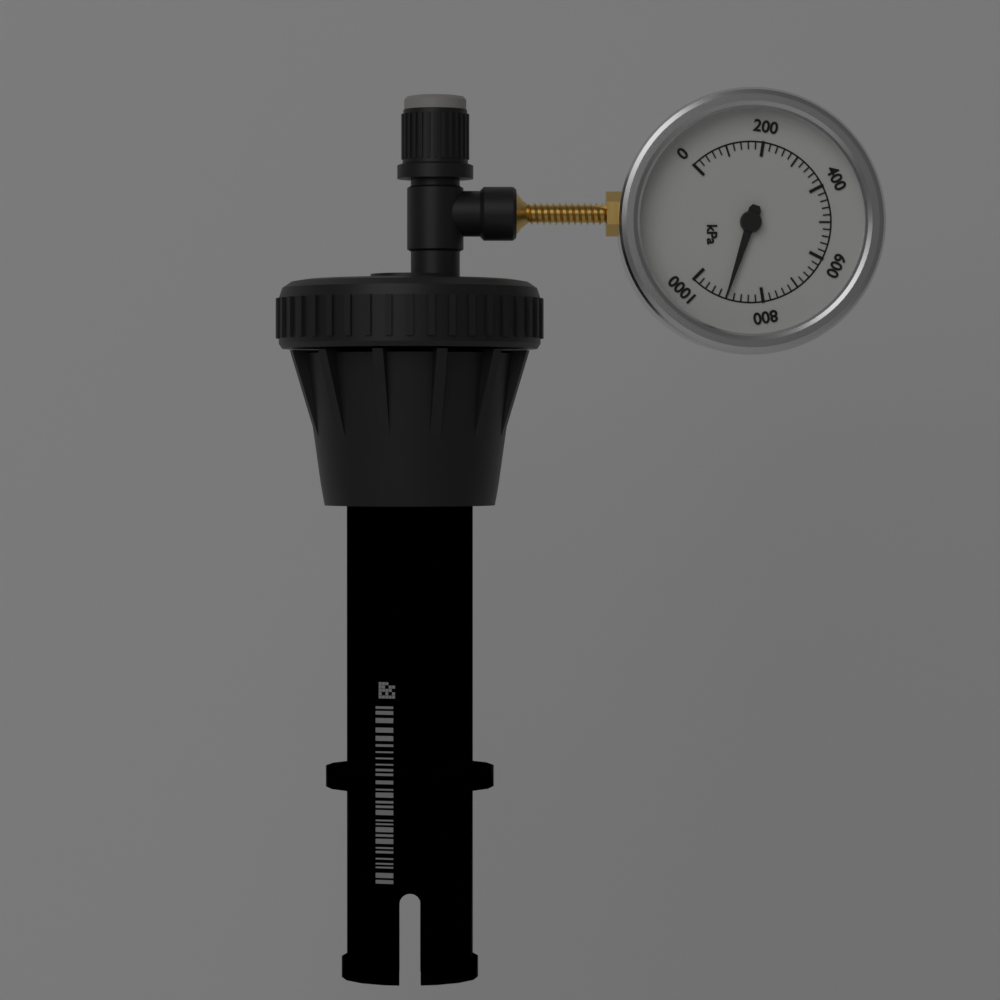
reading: 900 kPa
